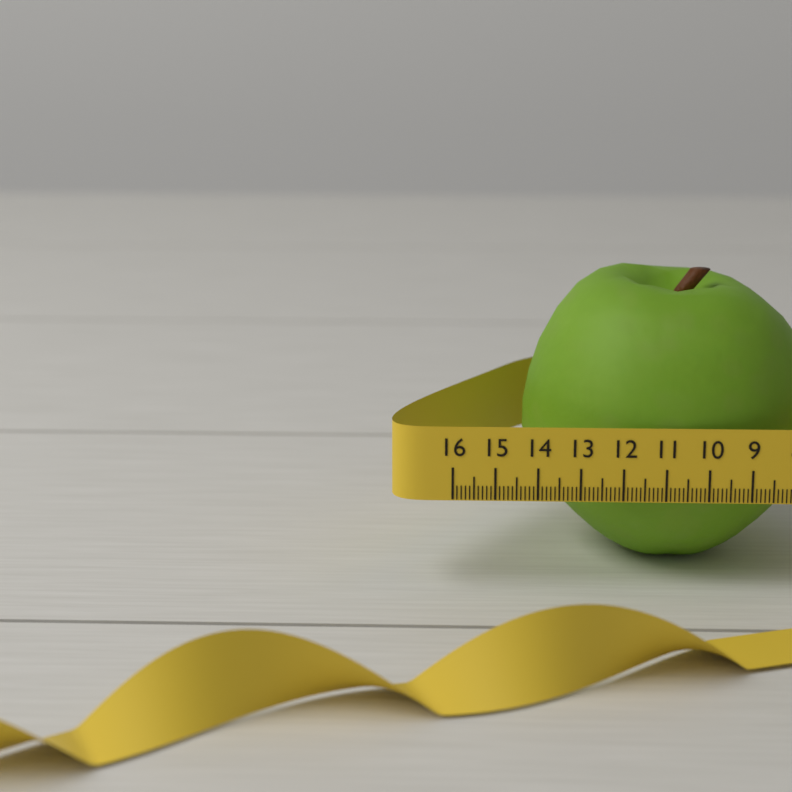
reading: 14.3 (no unit)
